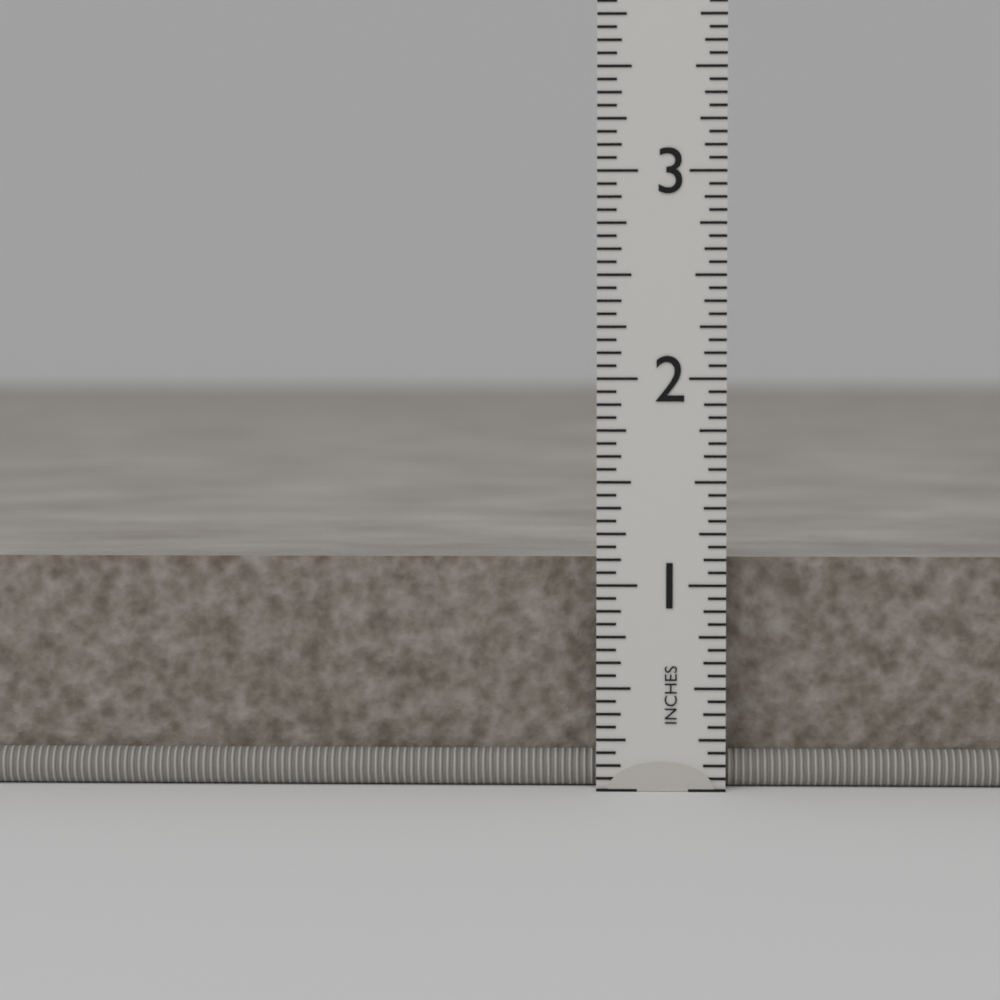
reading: 1.1250 in
